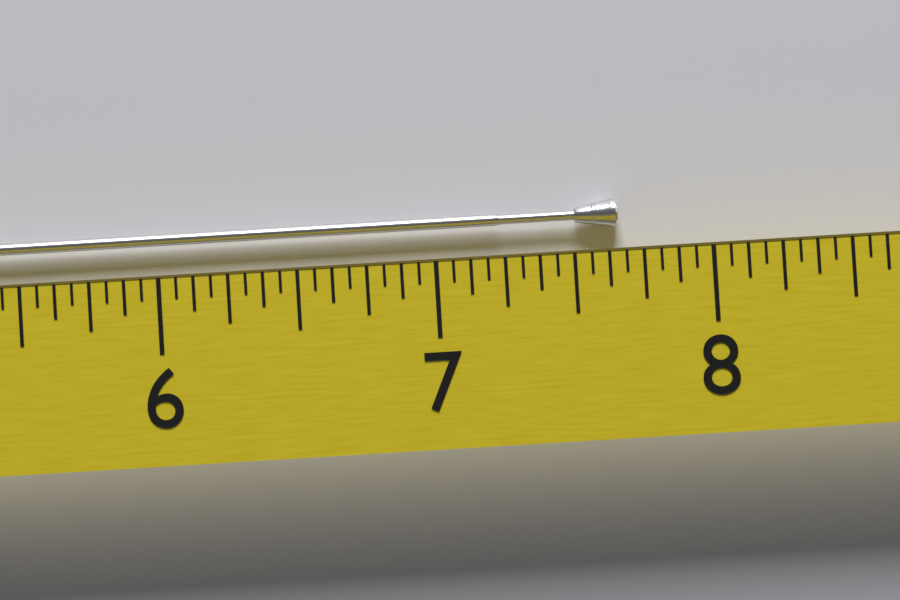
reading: 7.6875 (no unit)
